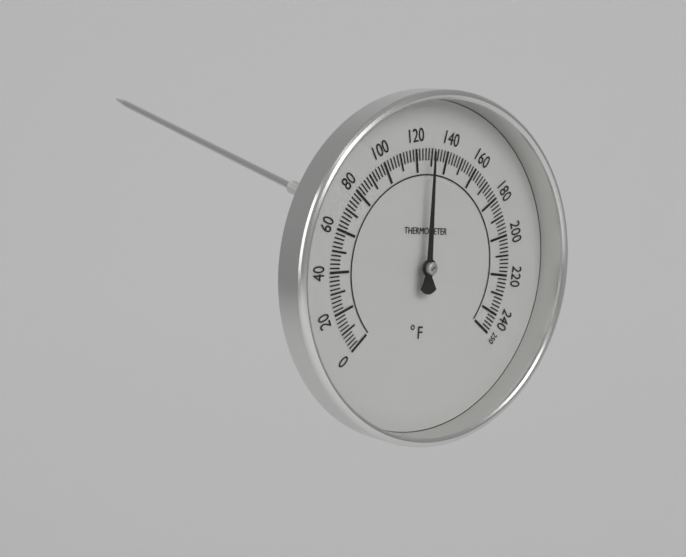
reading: 128 °F
